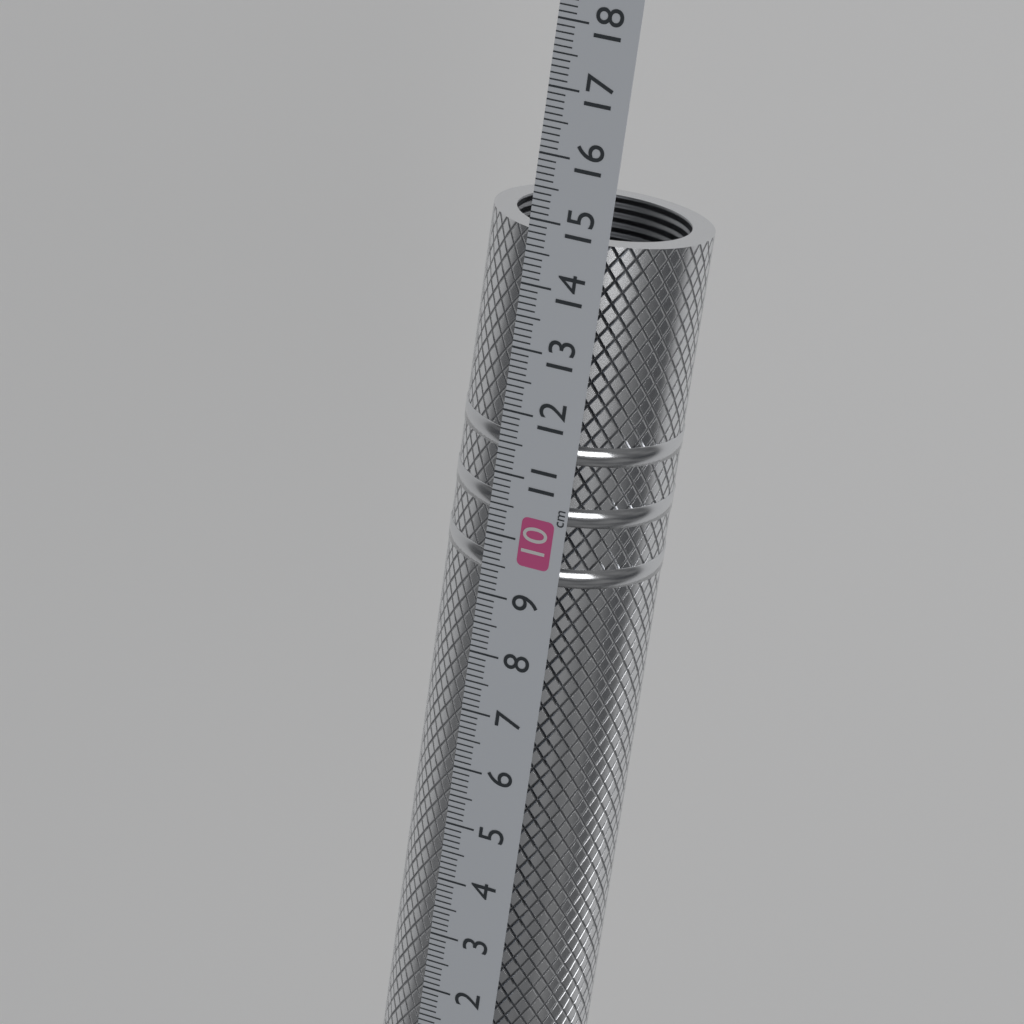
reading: 14.8 cm
